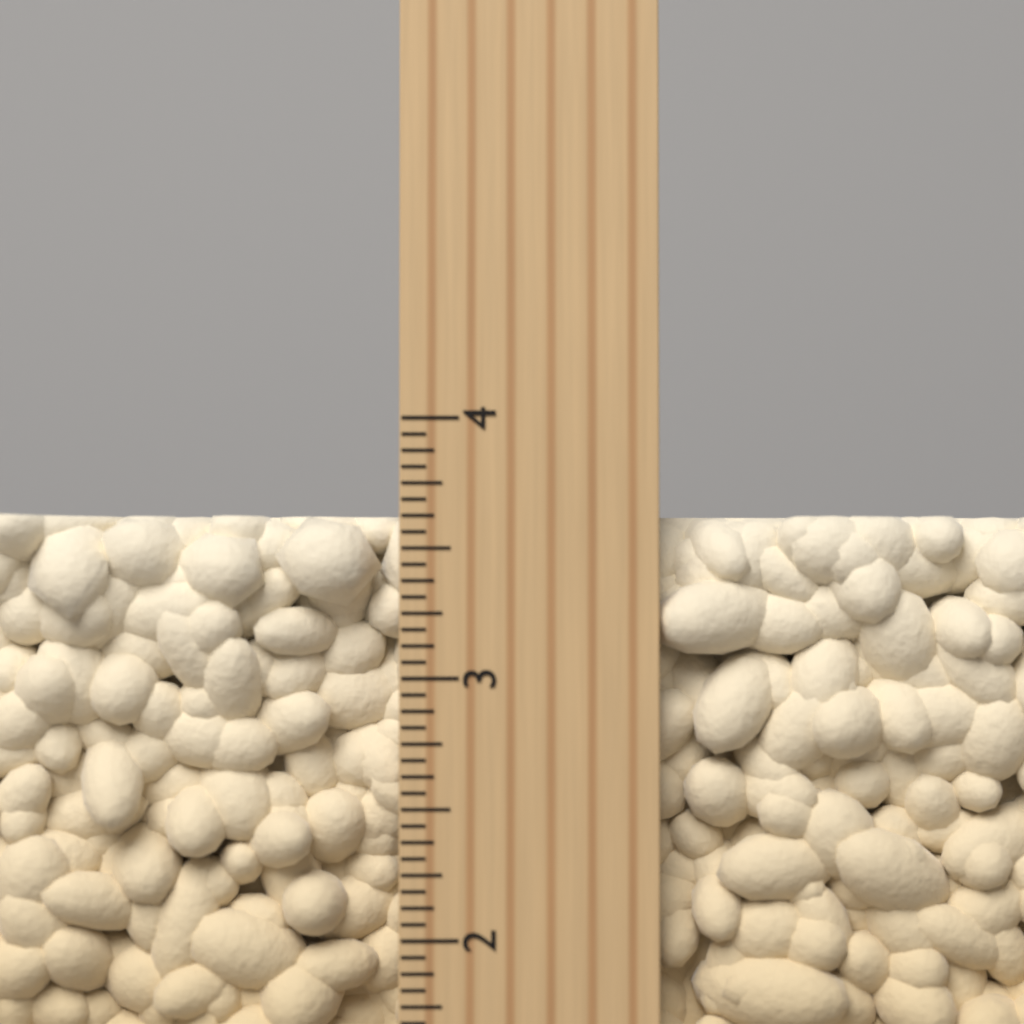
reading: 3.6250 inch
